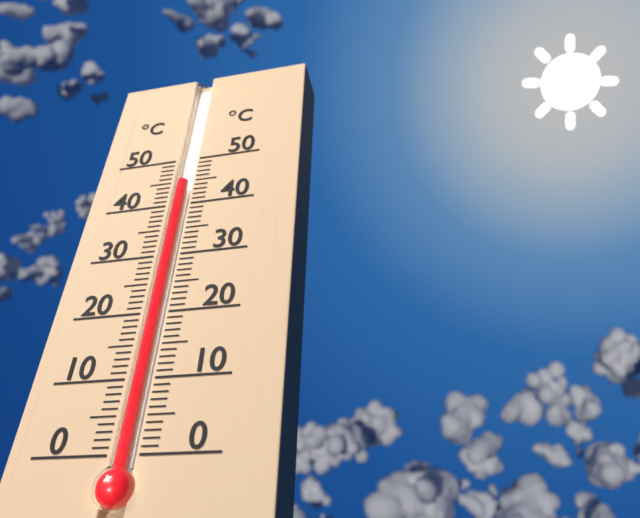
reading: 45 °C
